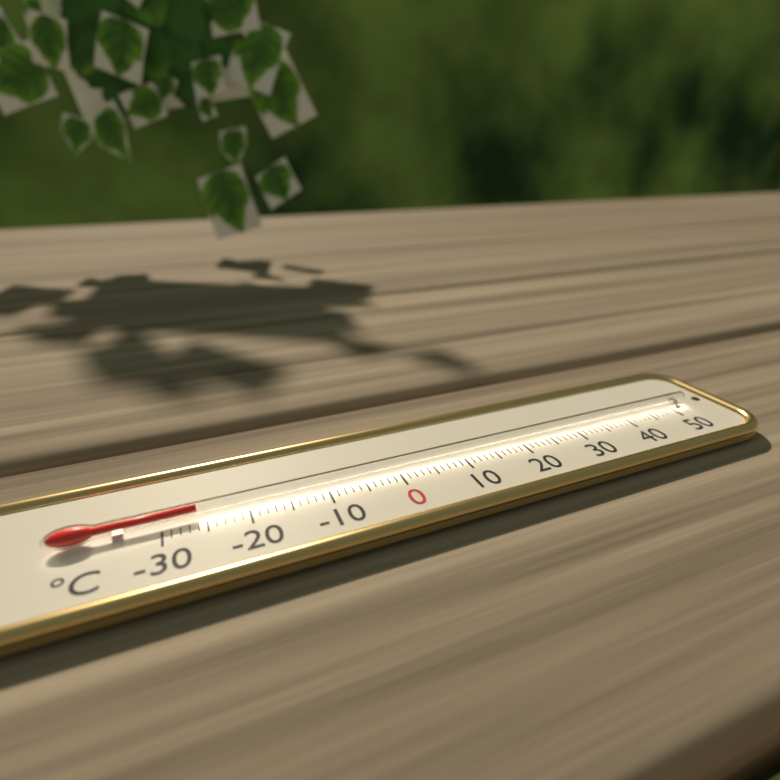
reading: -26 °C
